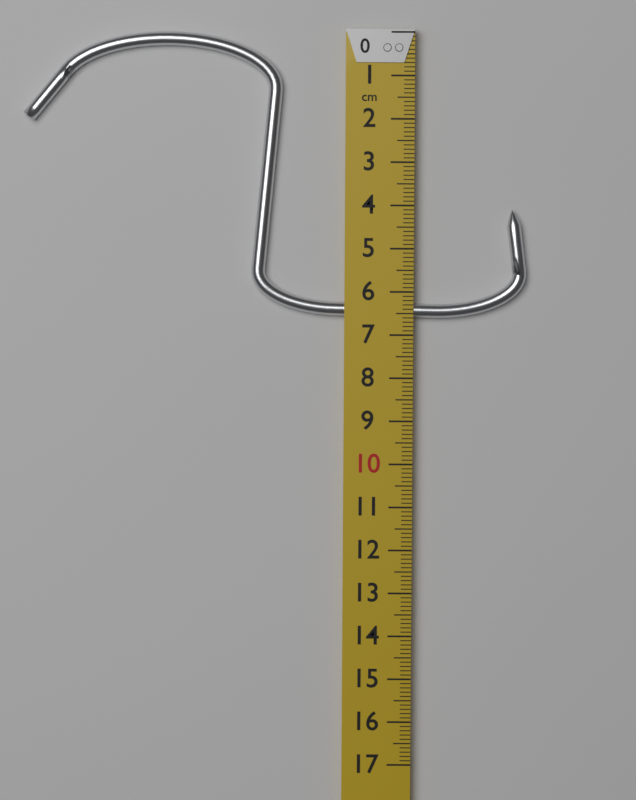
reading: 6.6 cm
